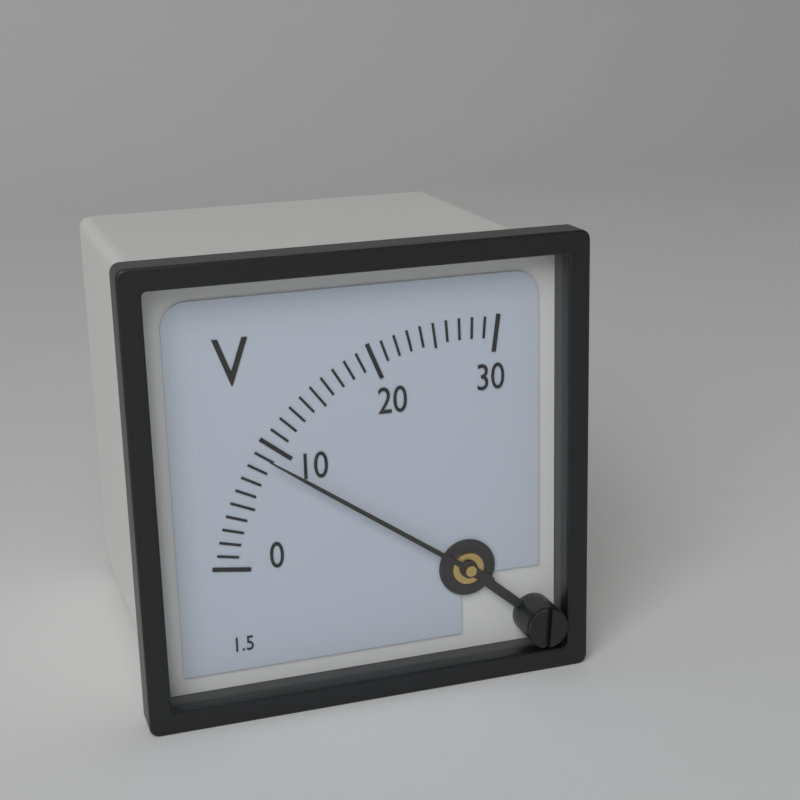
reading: 9 V
